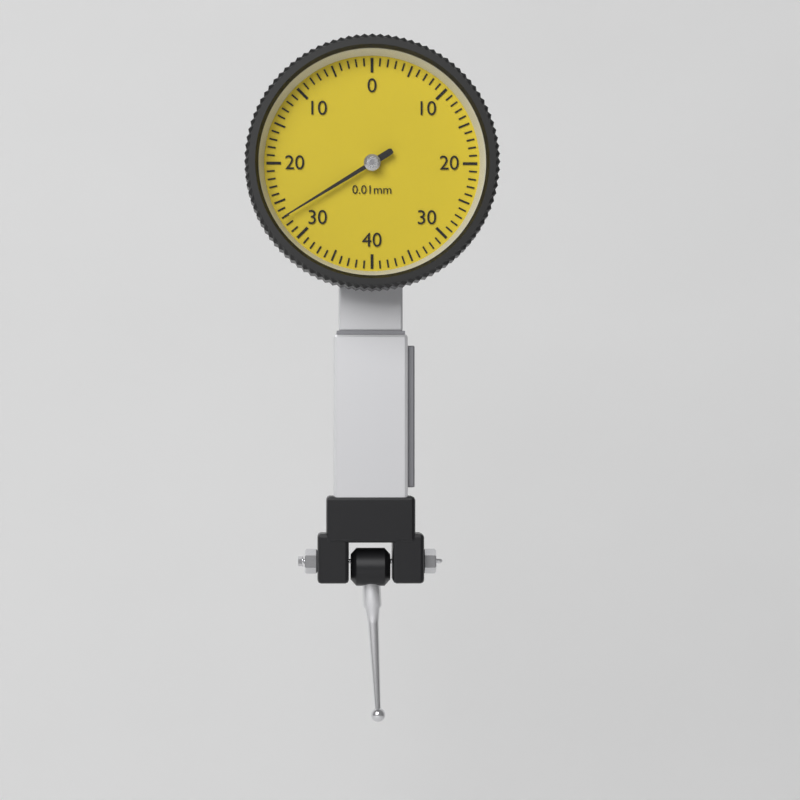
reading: 0.27 mm
